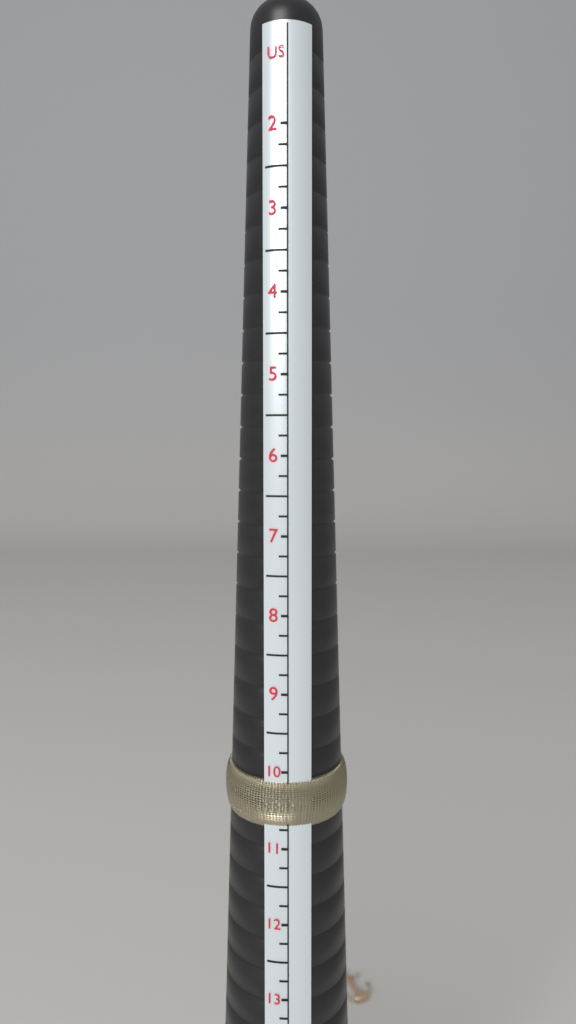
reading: 10.75 US
